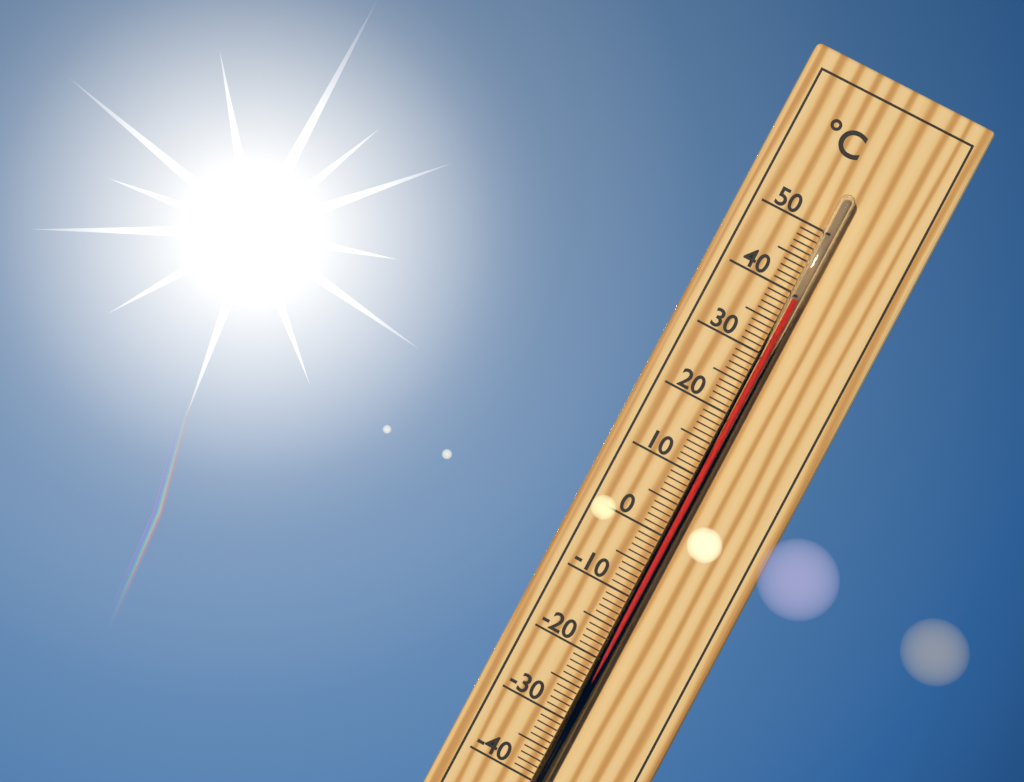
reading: 39 °C
